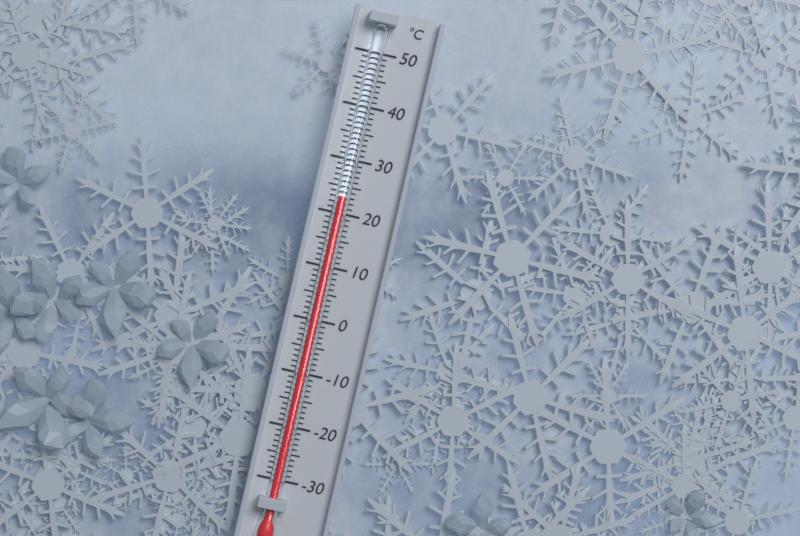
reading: 23 °C
